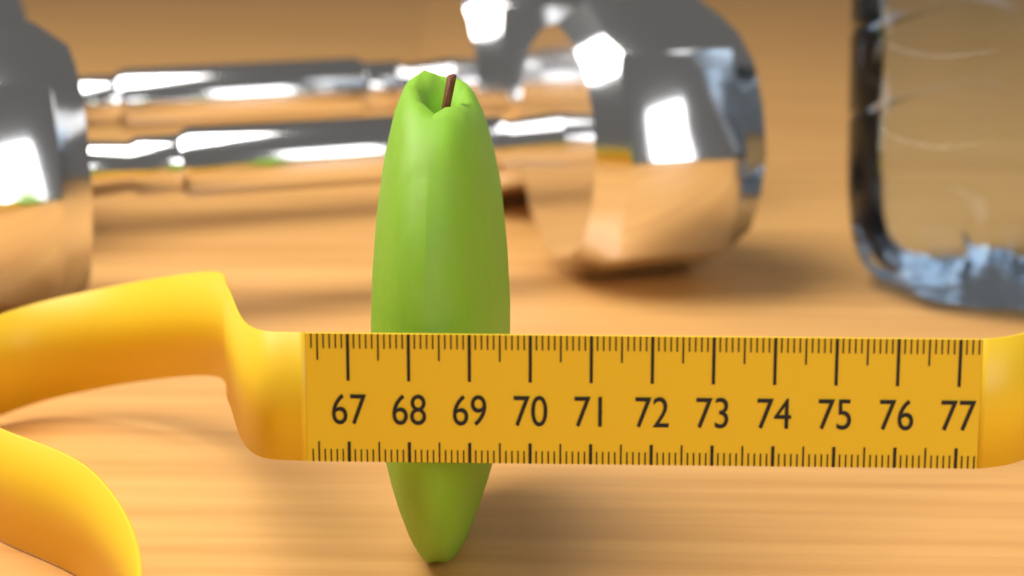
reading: 69.5 (no unit)
